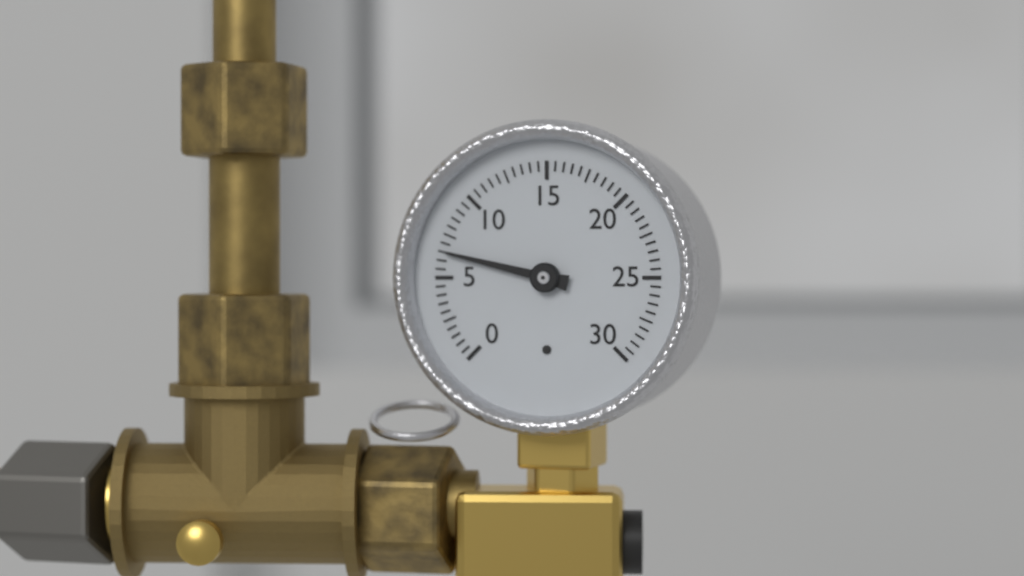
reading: 6.5 (no unit)
